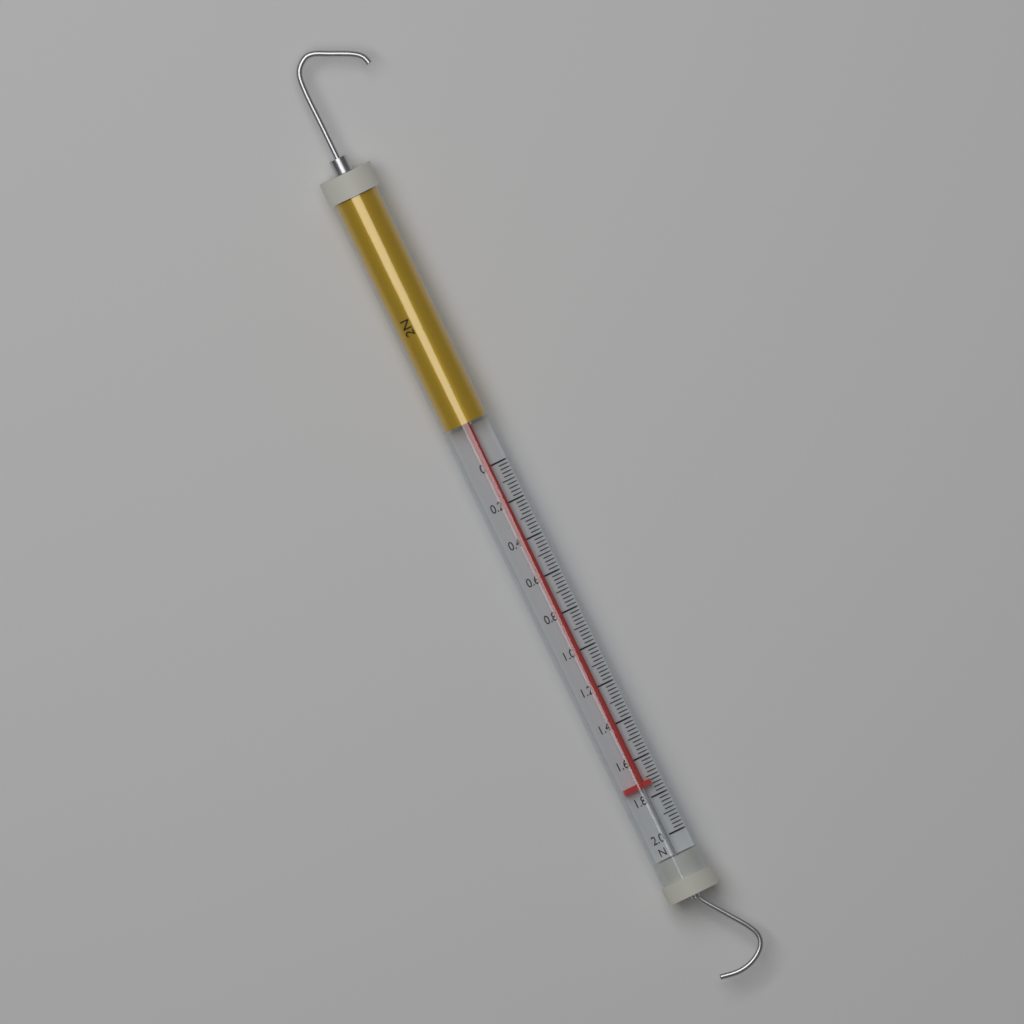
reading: 1.74 N
